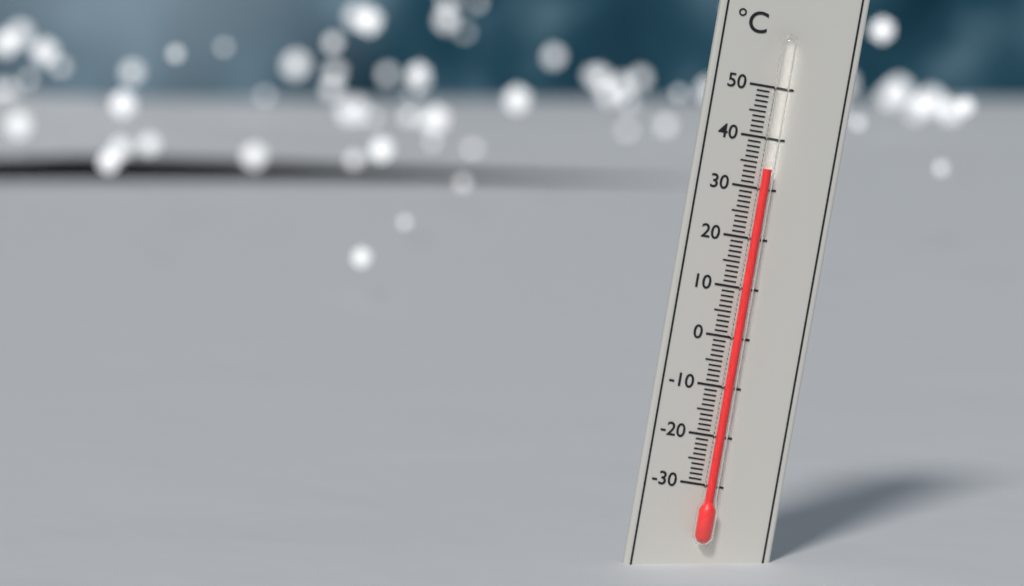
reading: 34 °C
